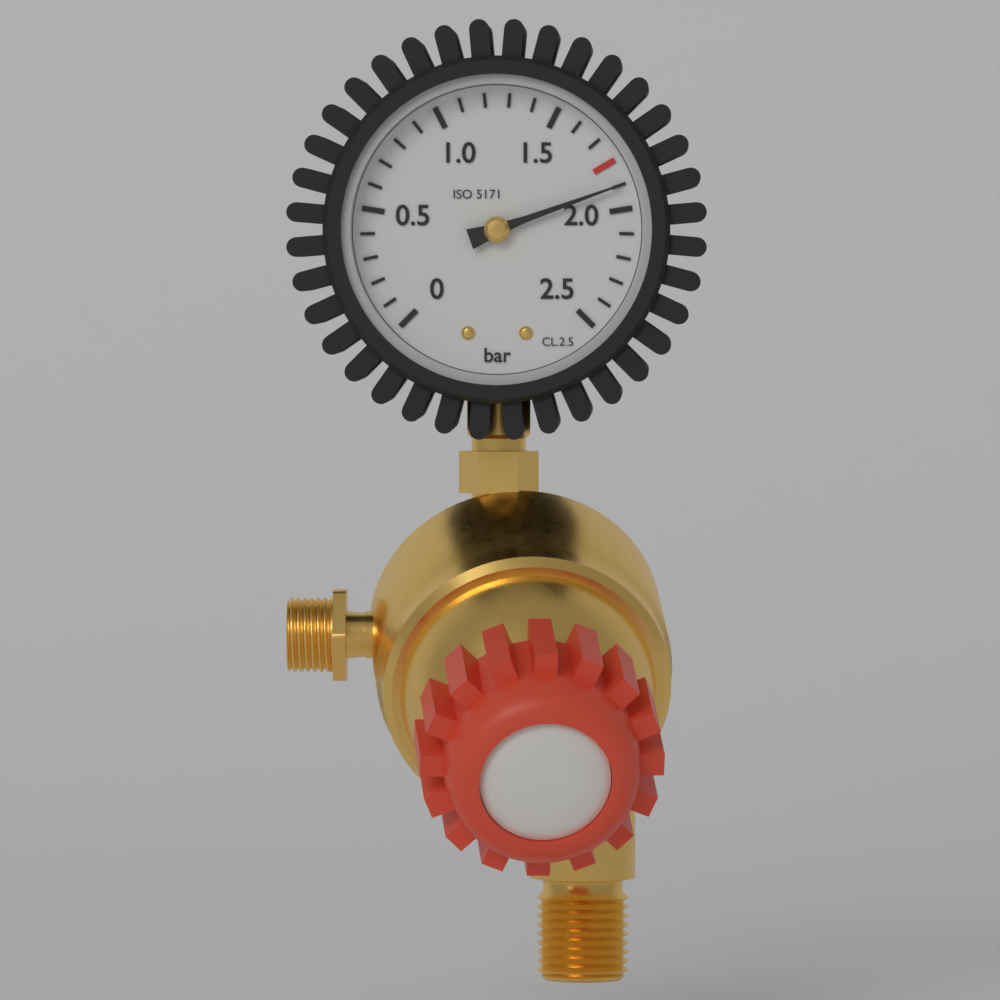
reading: 1.9 bar
